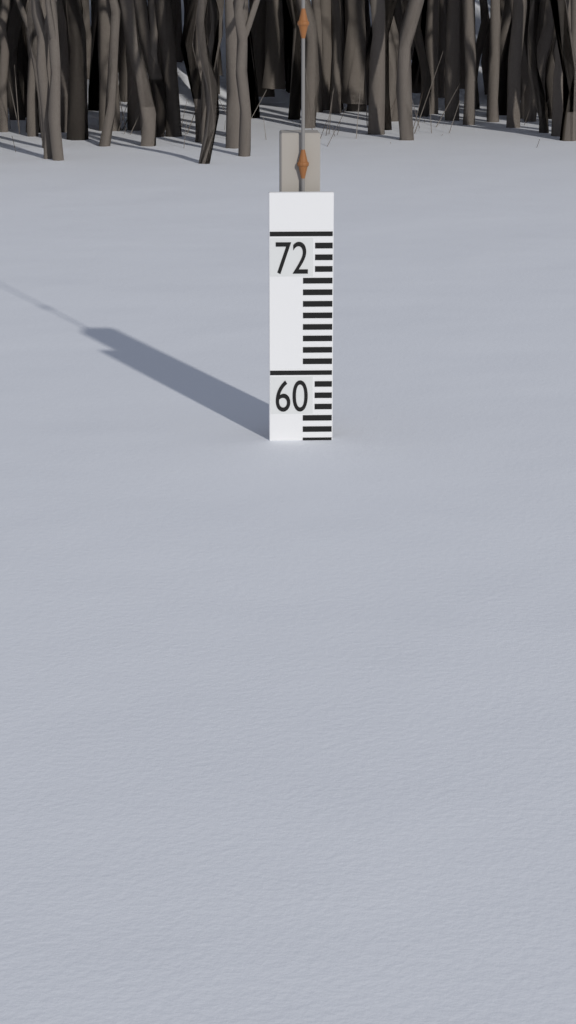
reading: 54 (no unit)
